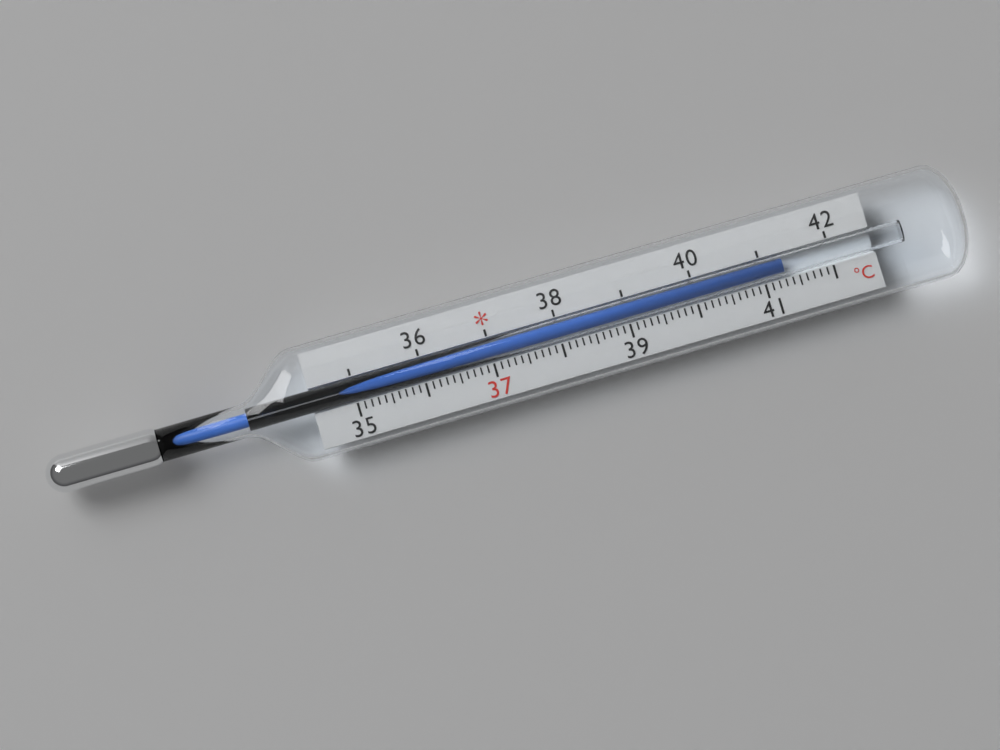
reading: 41.3 °C
